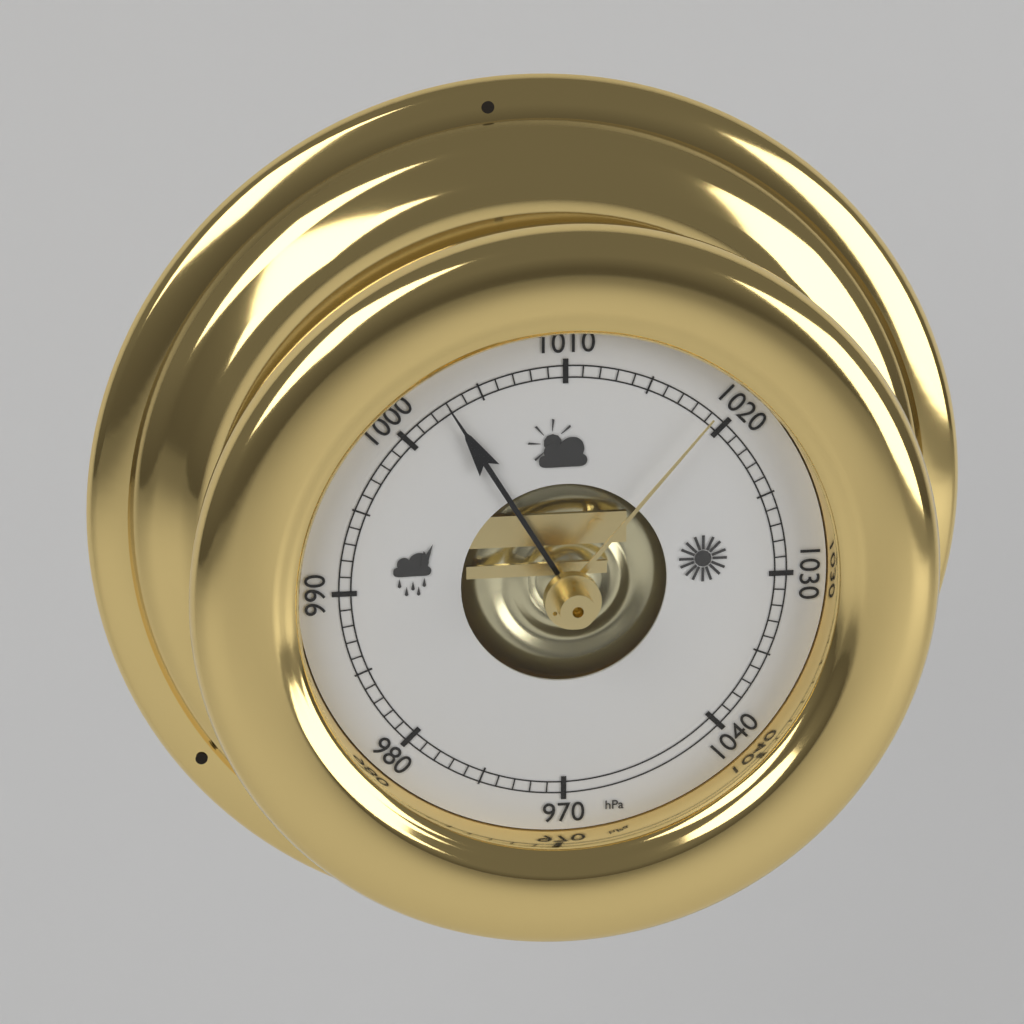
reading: 1003 hPa
